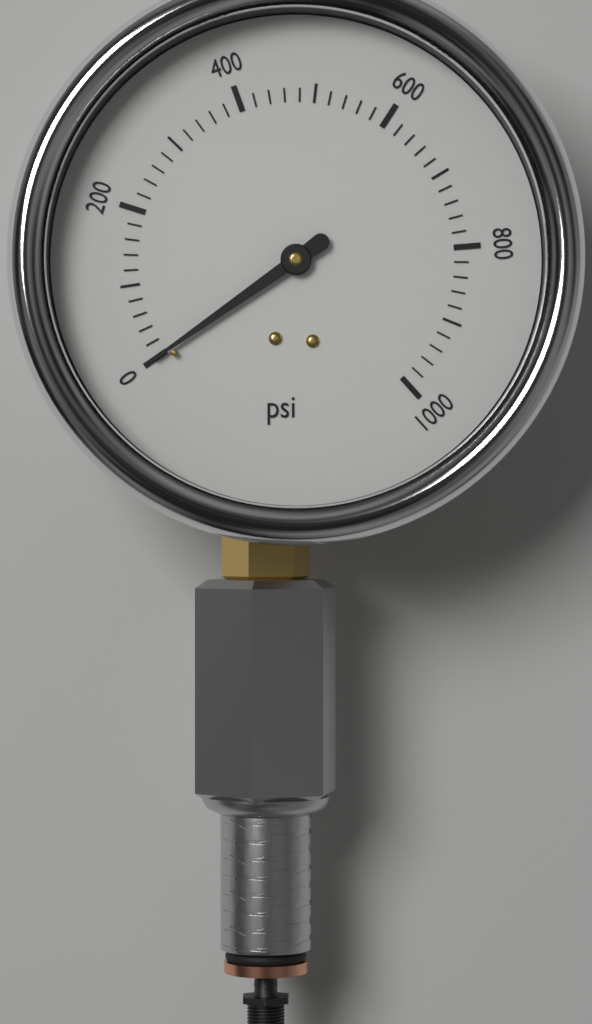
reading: 0 psi
